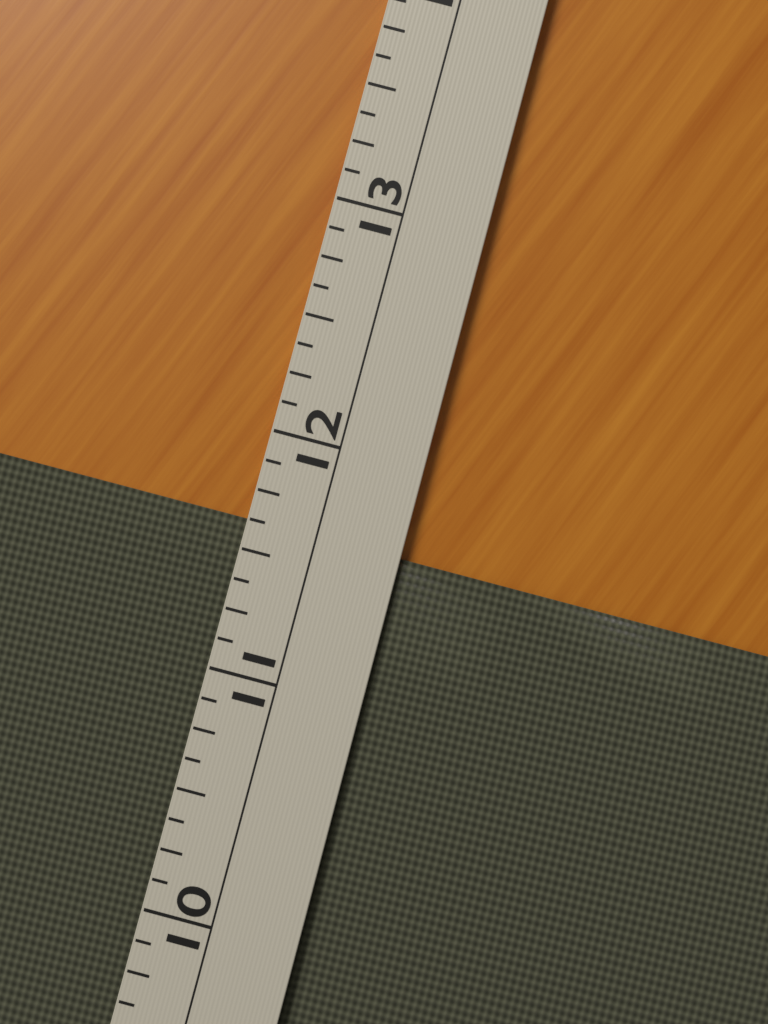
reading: 11.625 (no unit)
